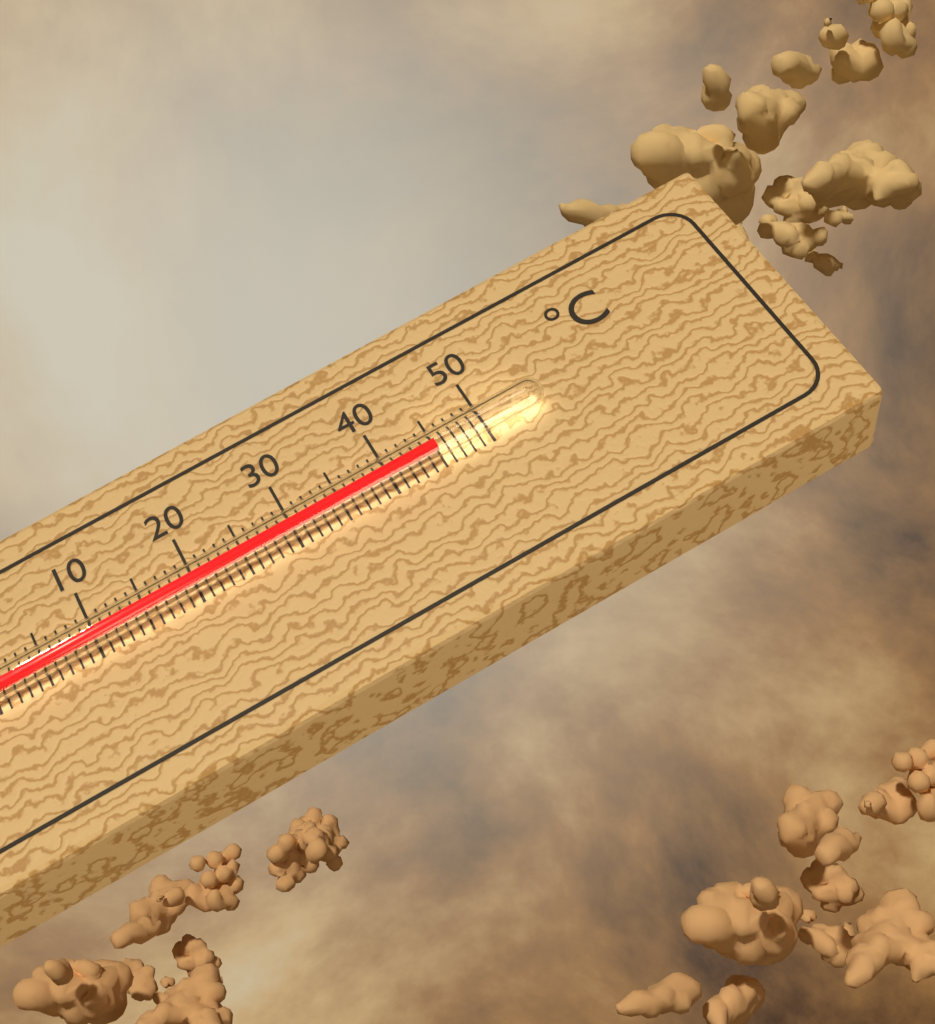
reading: 45 °C
